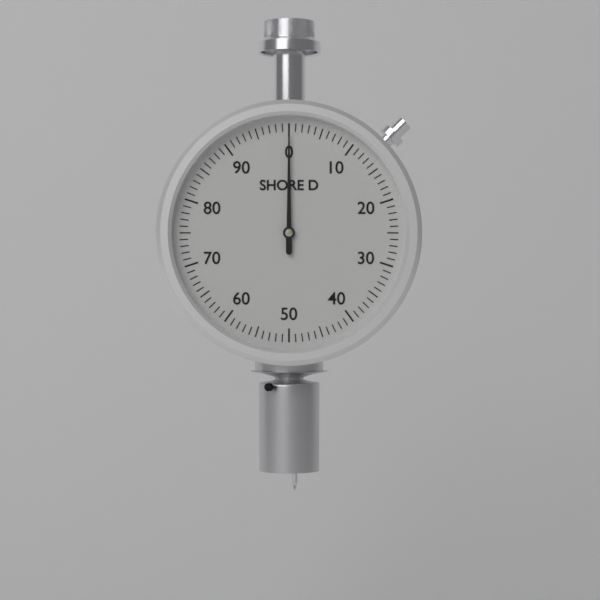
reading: 0 Shore D
